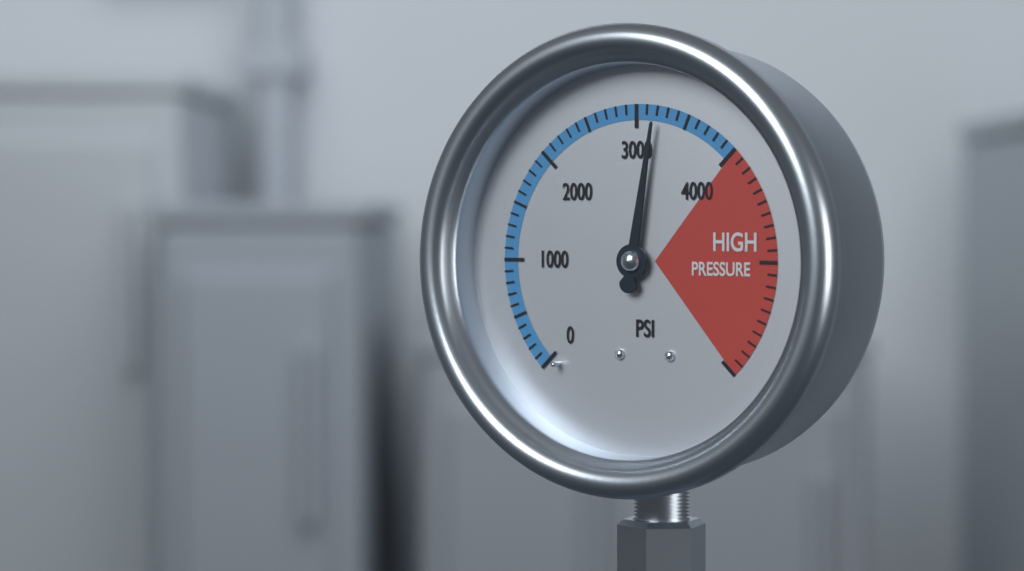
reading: 3200 psi
